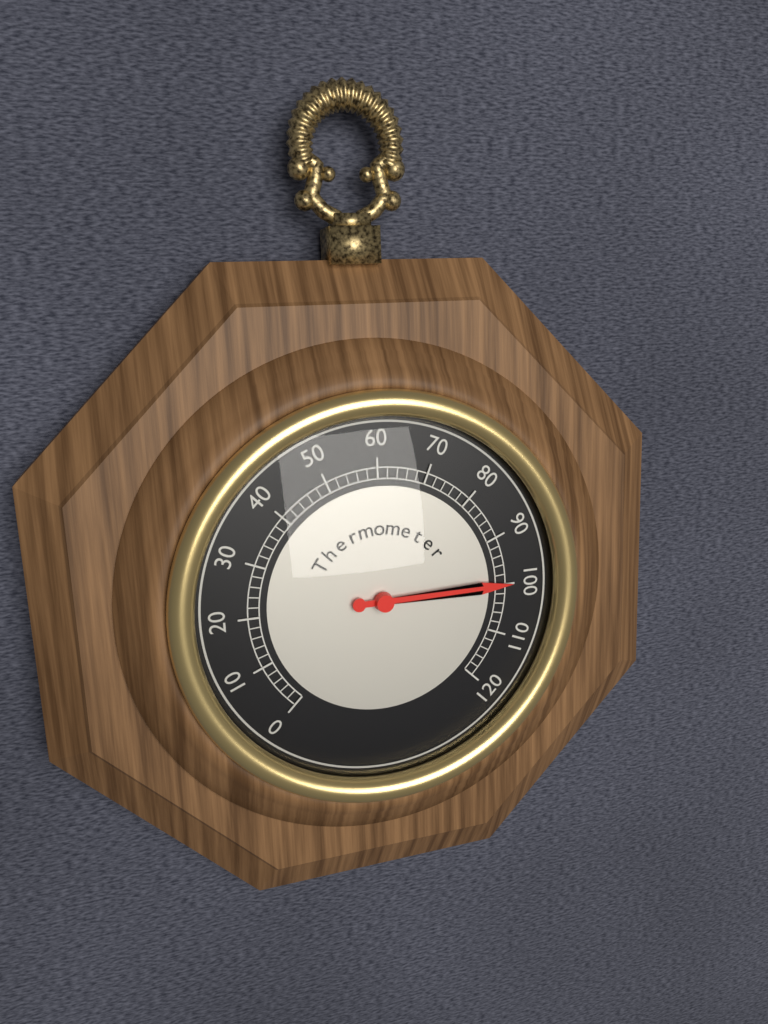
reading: 100 (no unit)
